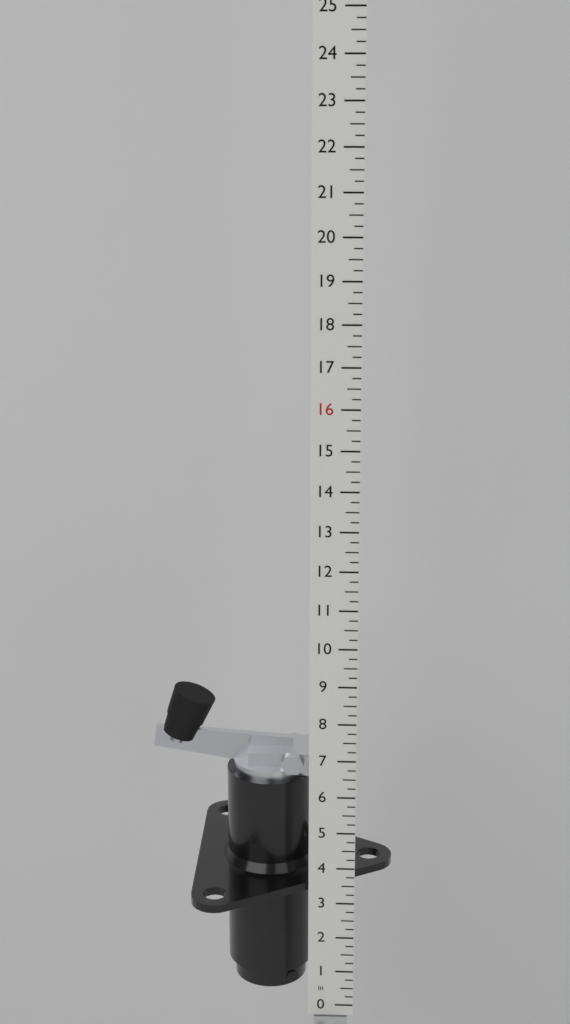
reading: 8.25 in
